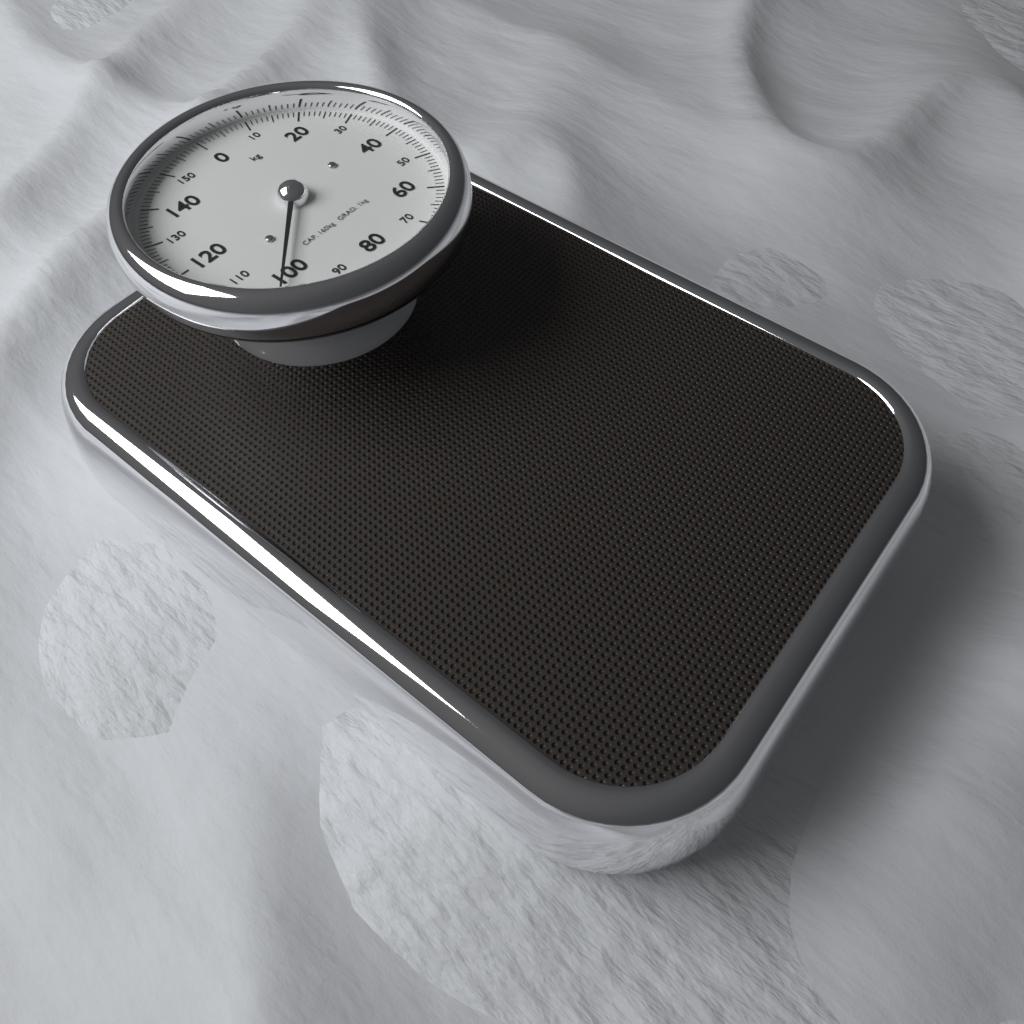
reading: 101 kg
